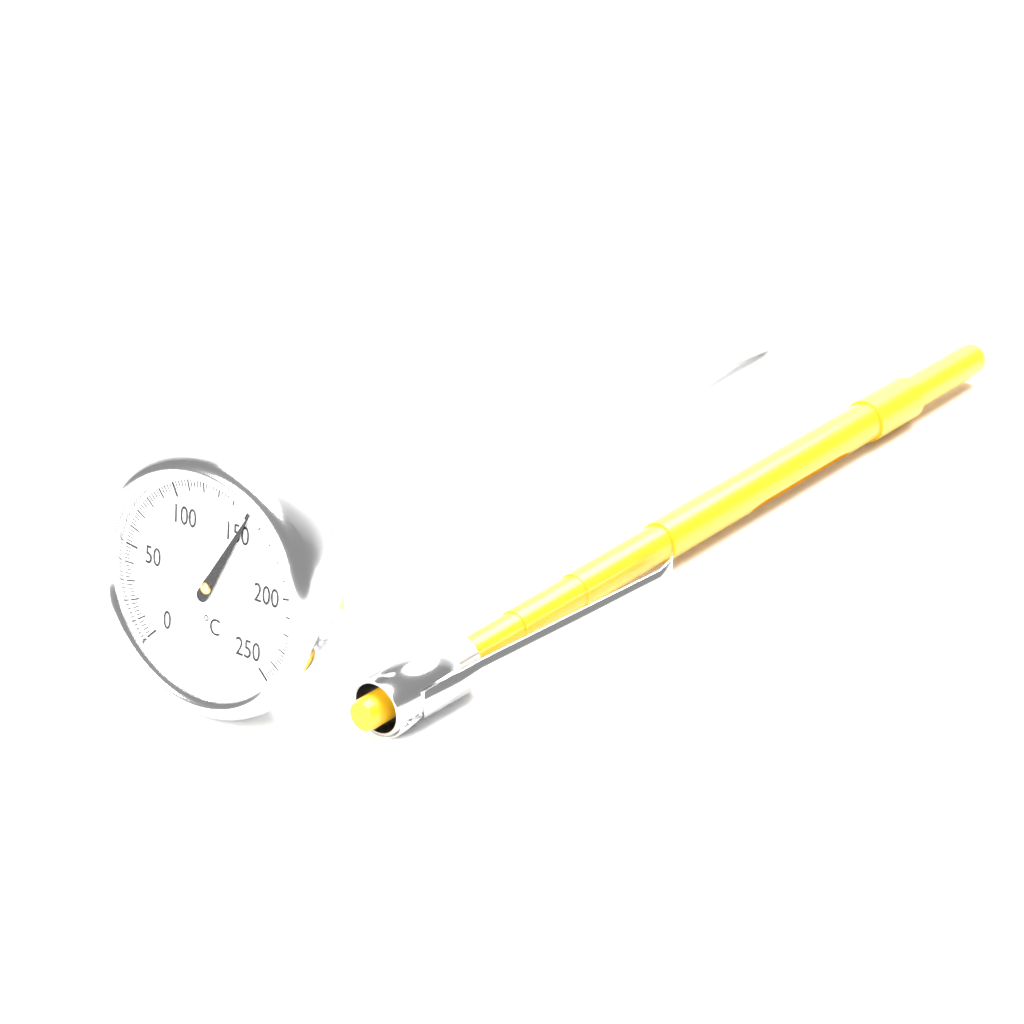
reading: 152 °C
